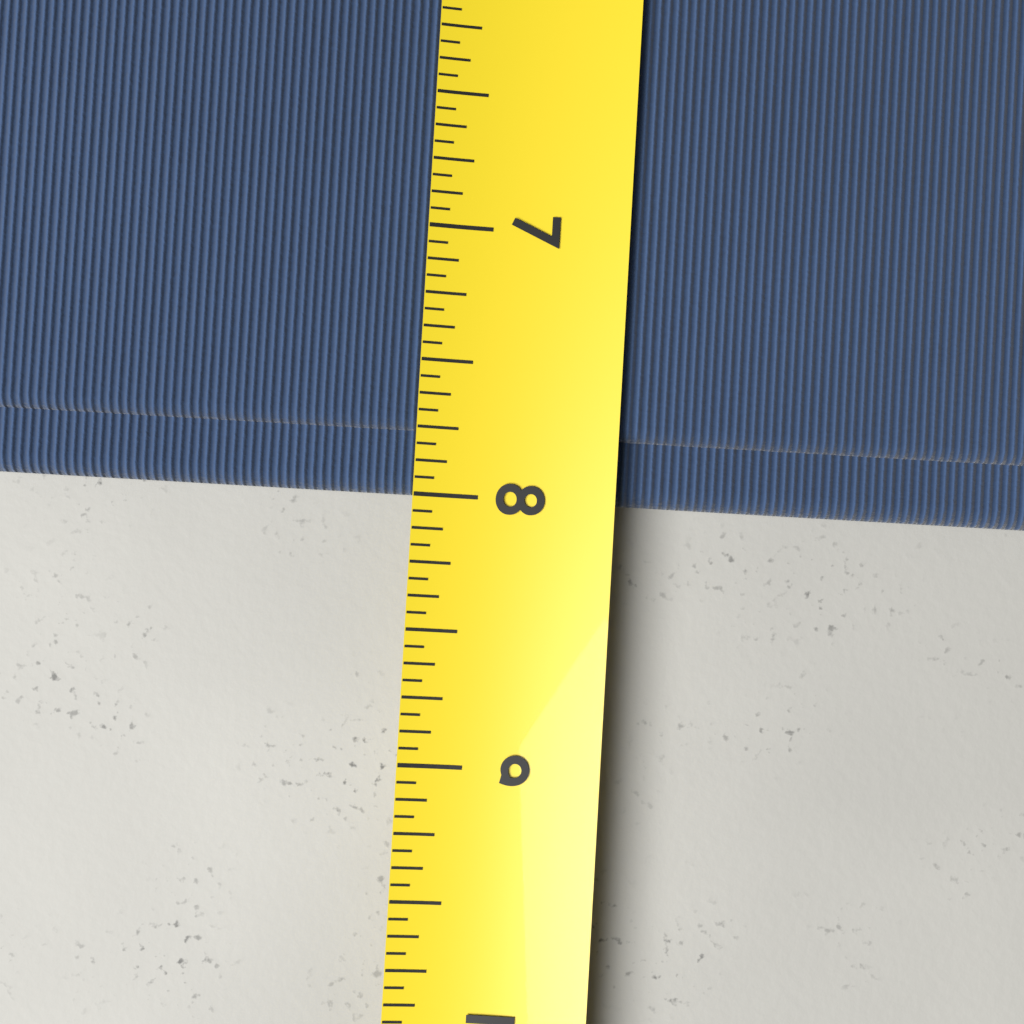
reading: 8.0000 (no unit)
